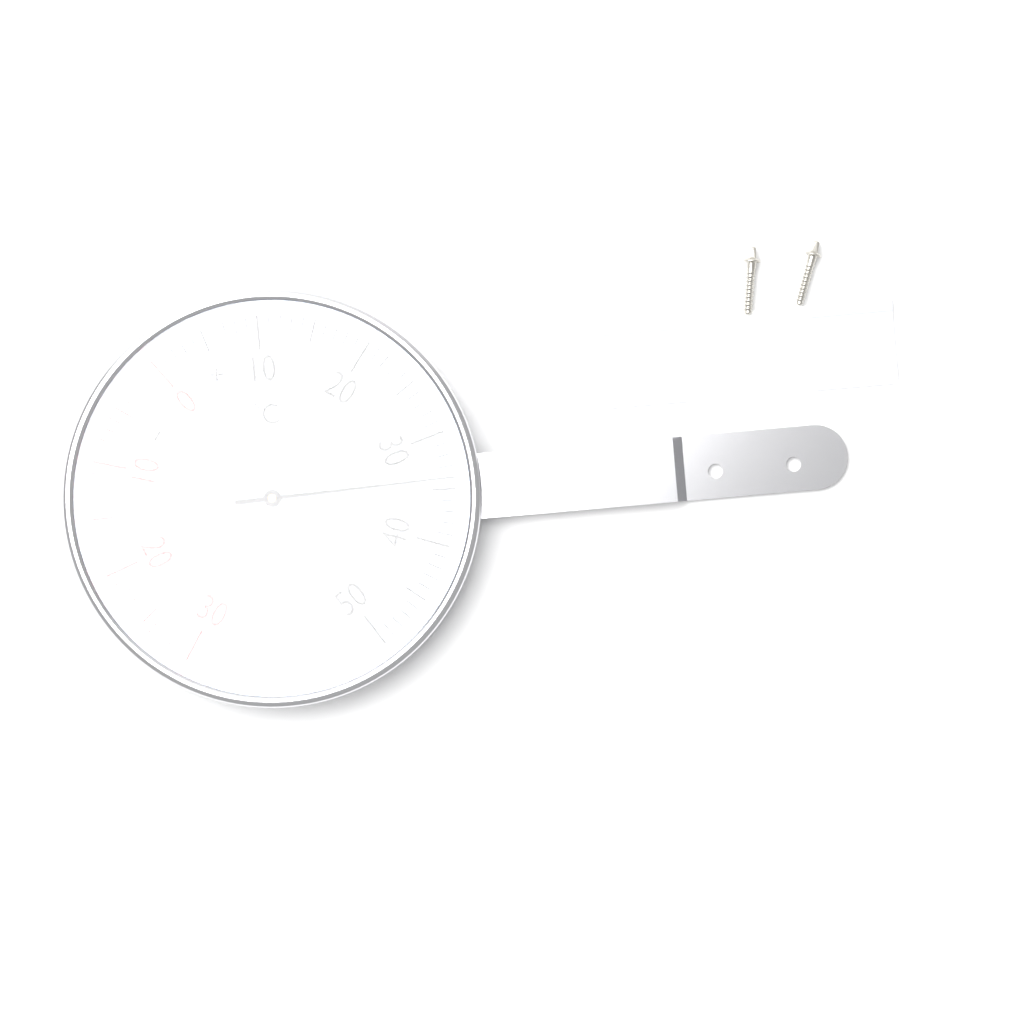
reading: 34 °C
